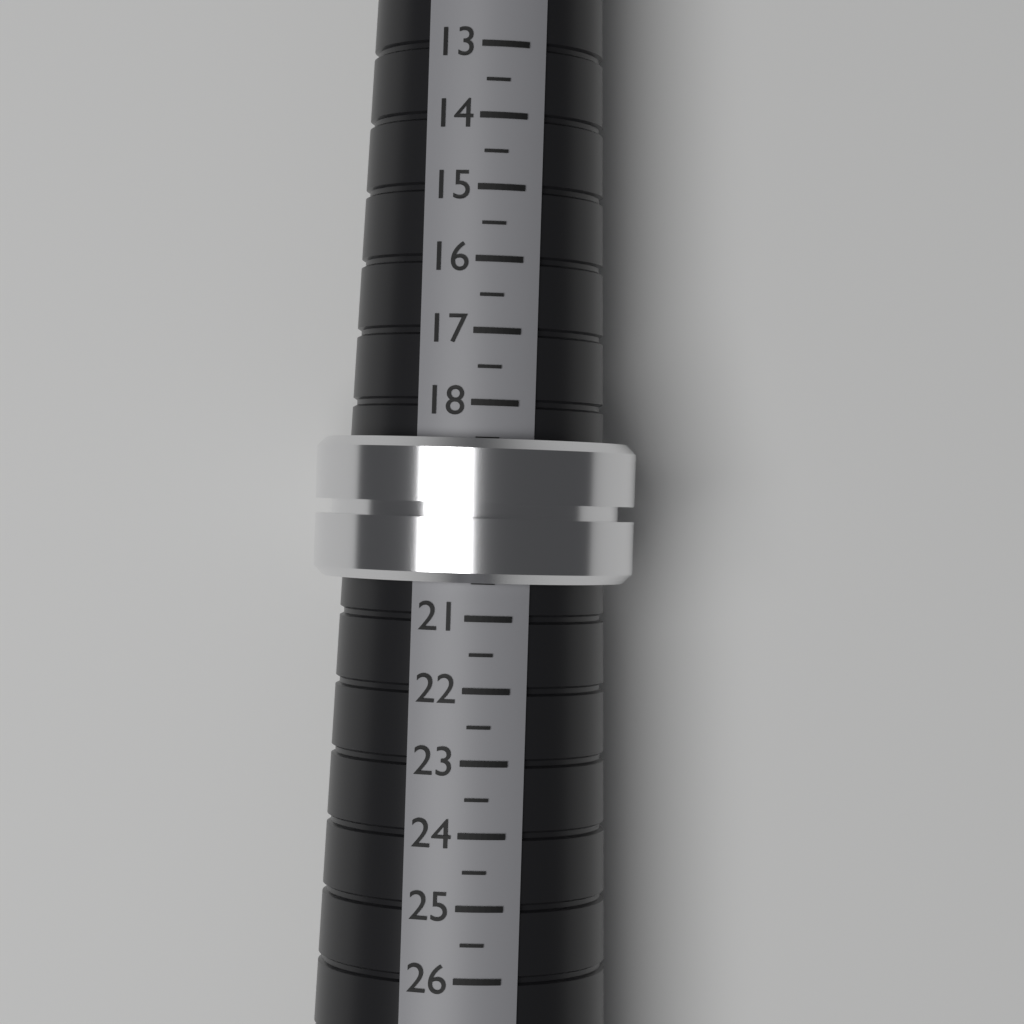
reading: 20.5 (no unit)
